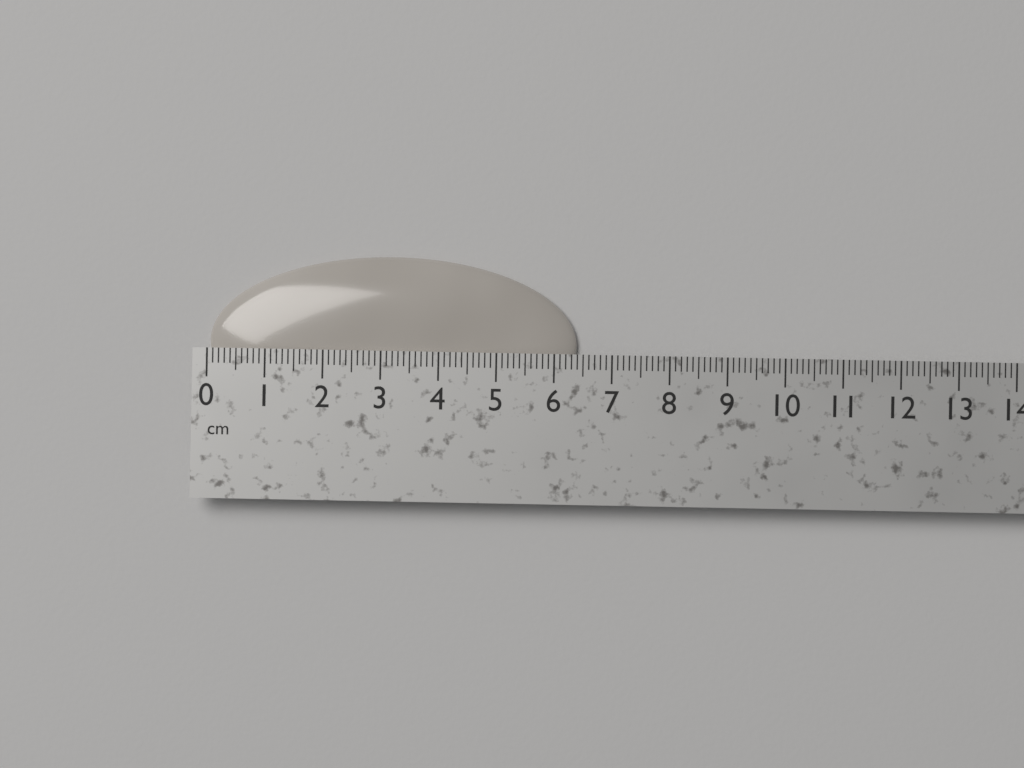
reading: 6.4 cm
